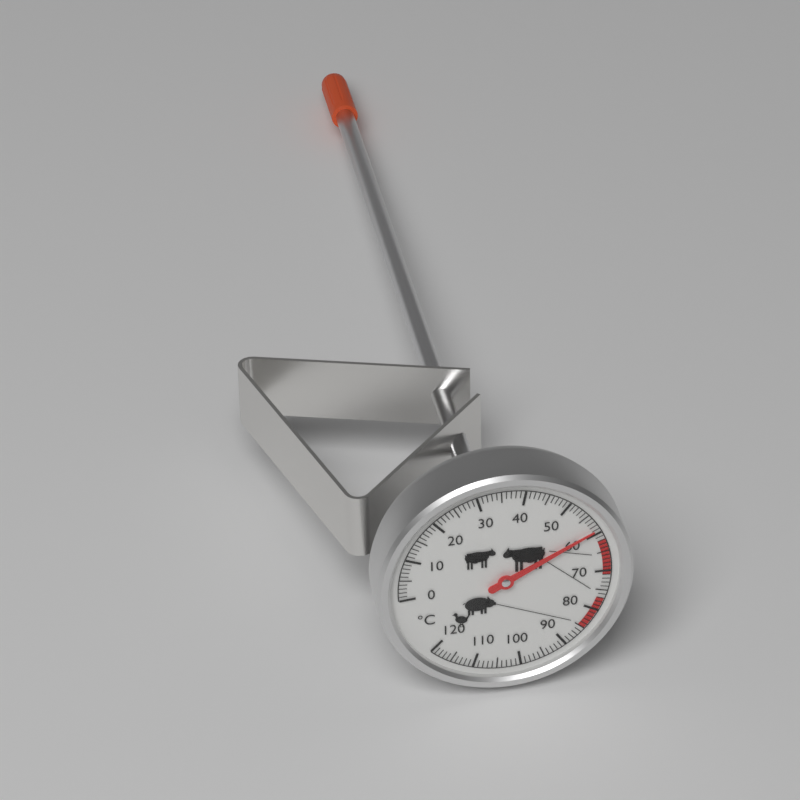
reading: 59 °C
